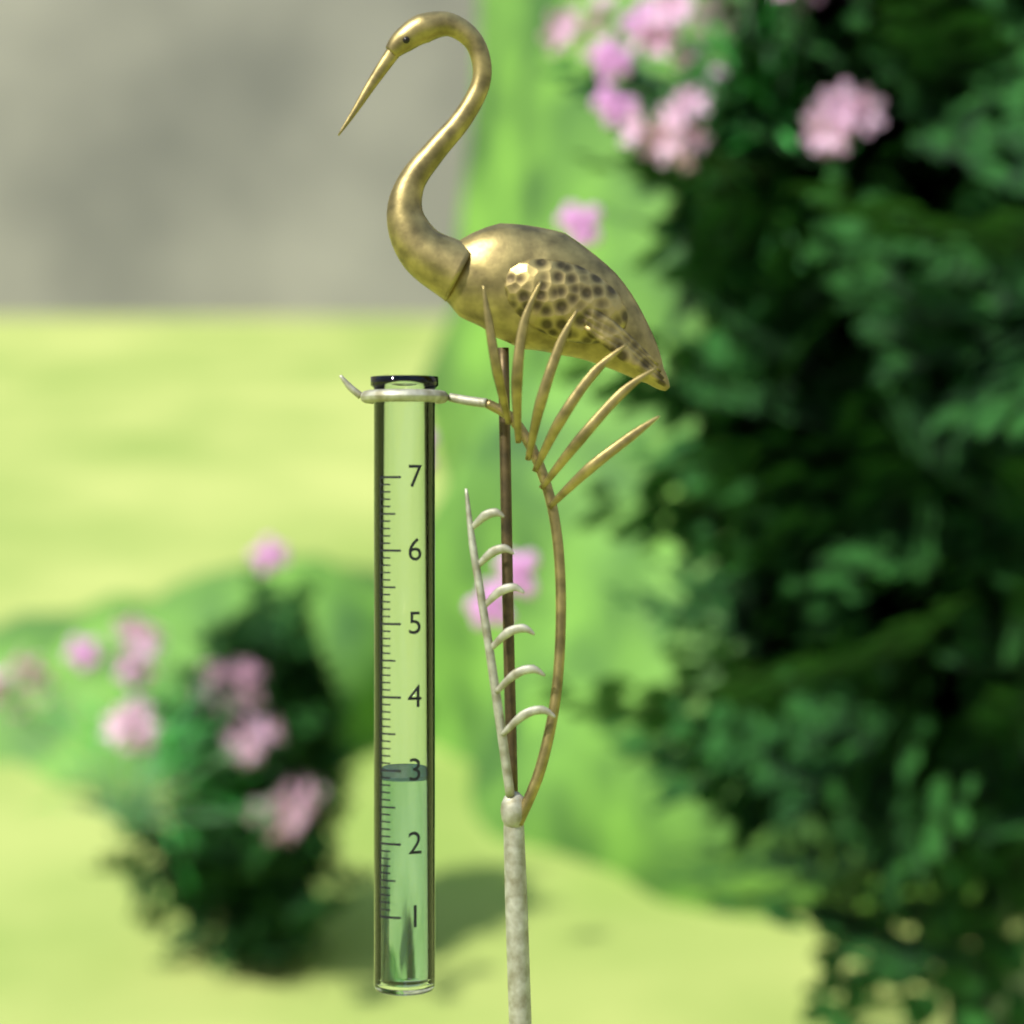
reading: 2.9 (no unit)
